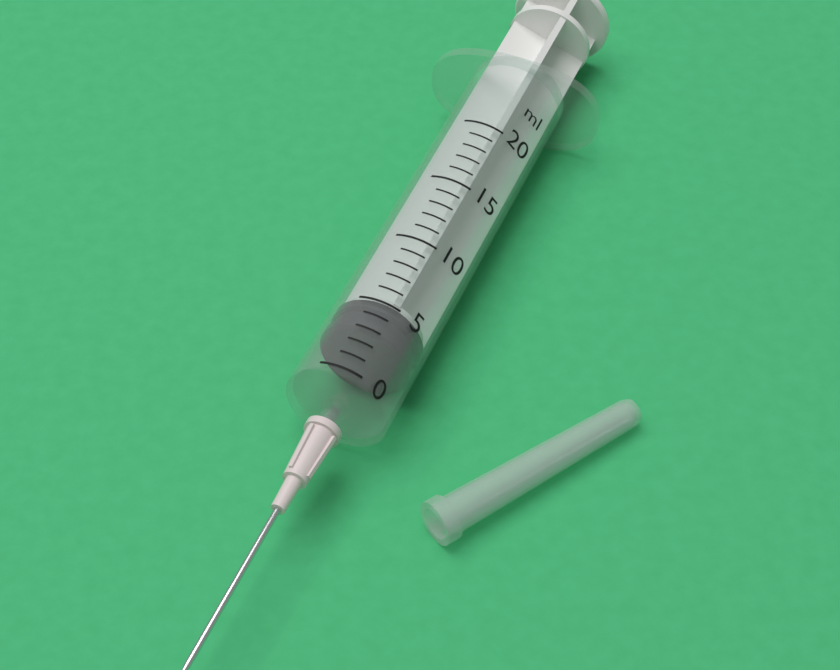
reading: 3 ml
